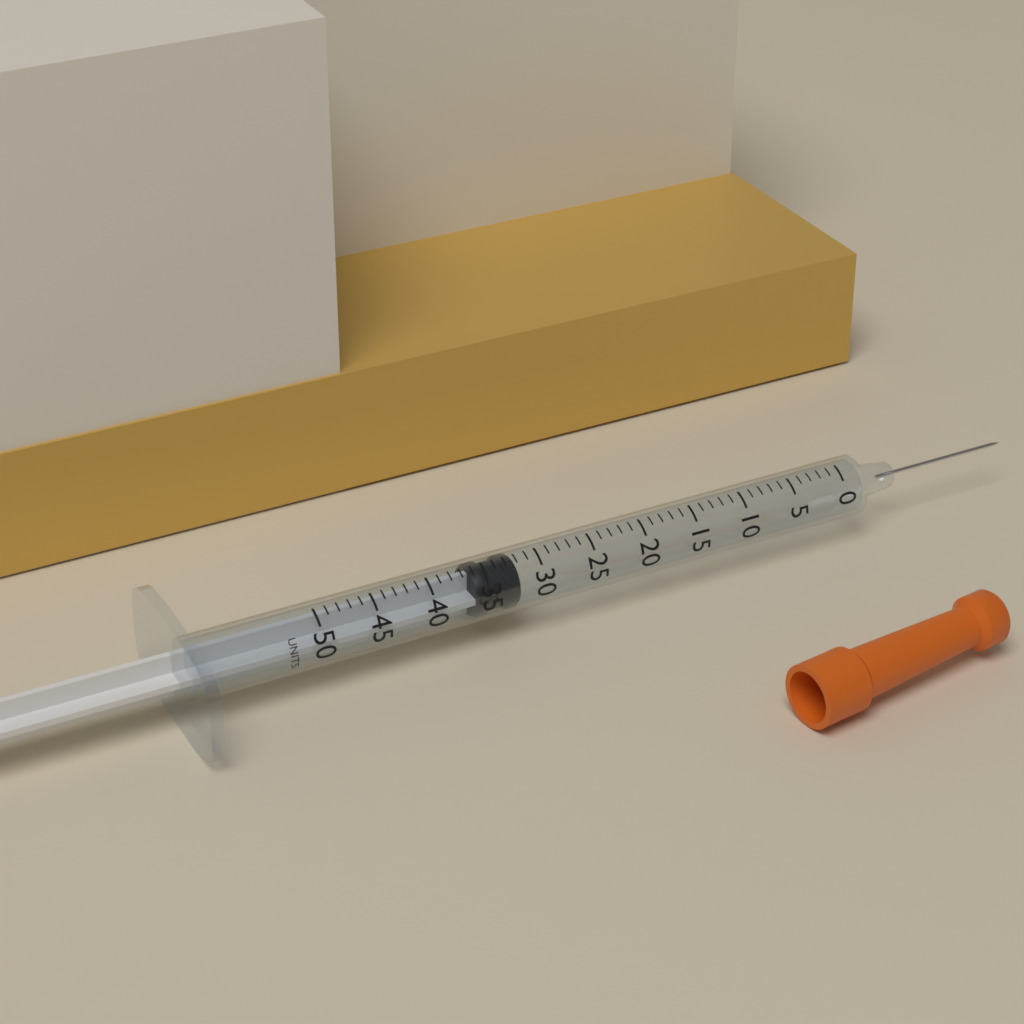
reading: 32 units
